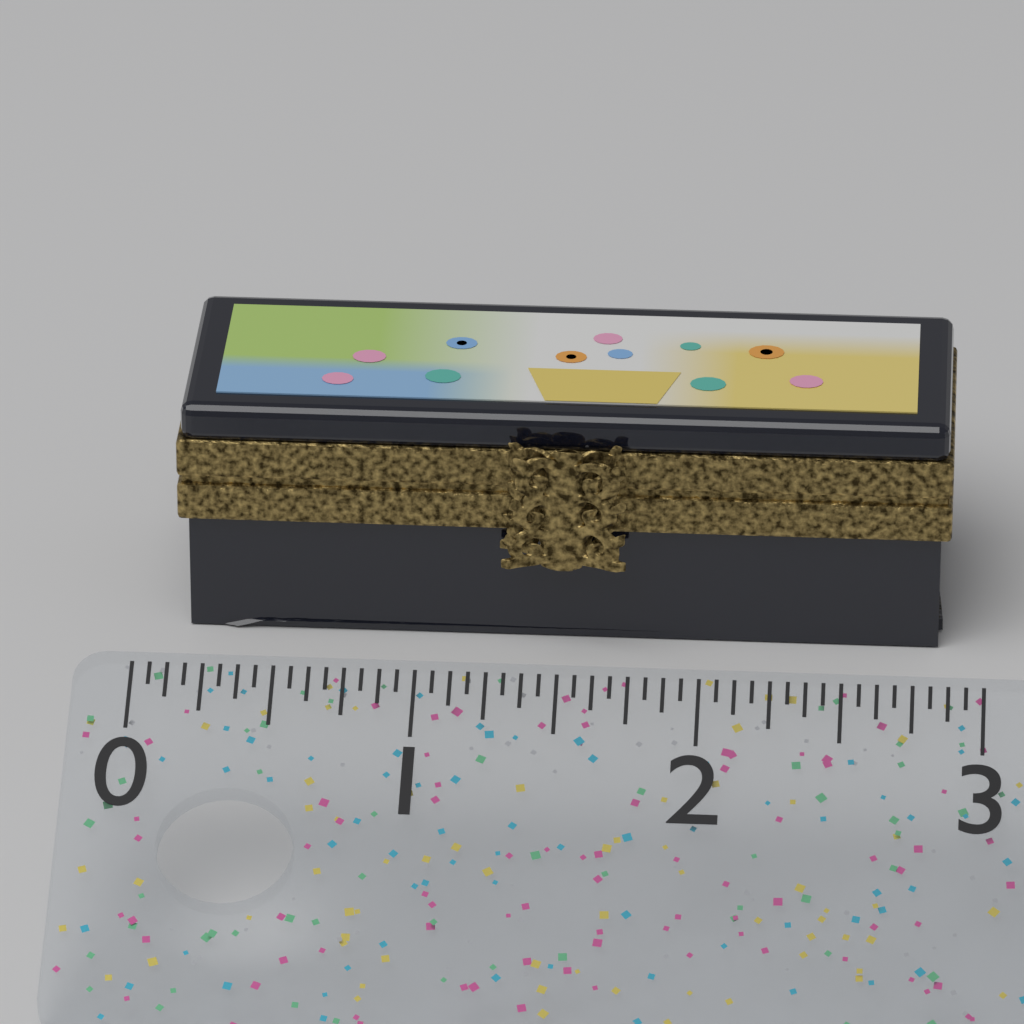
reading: 2.8750 (no unit)
